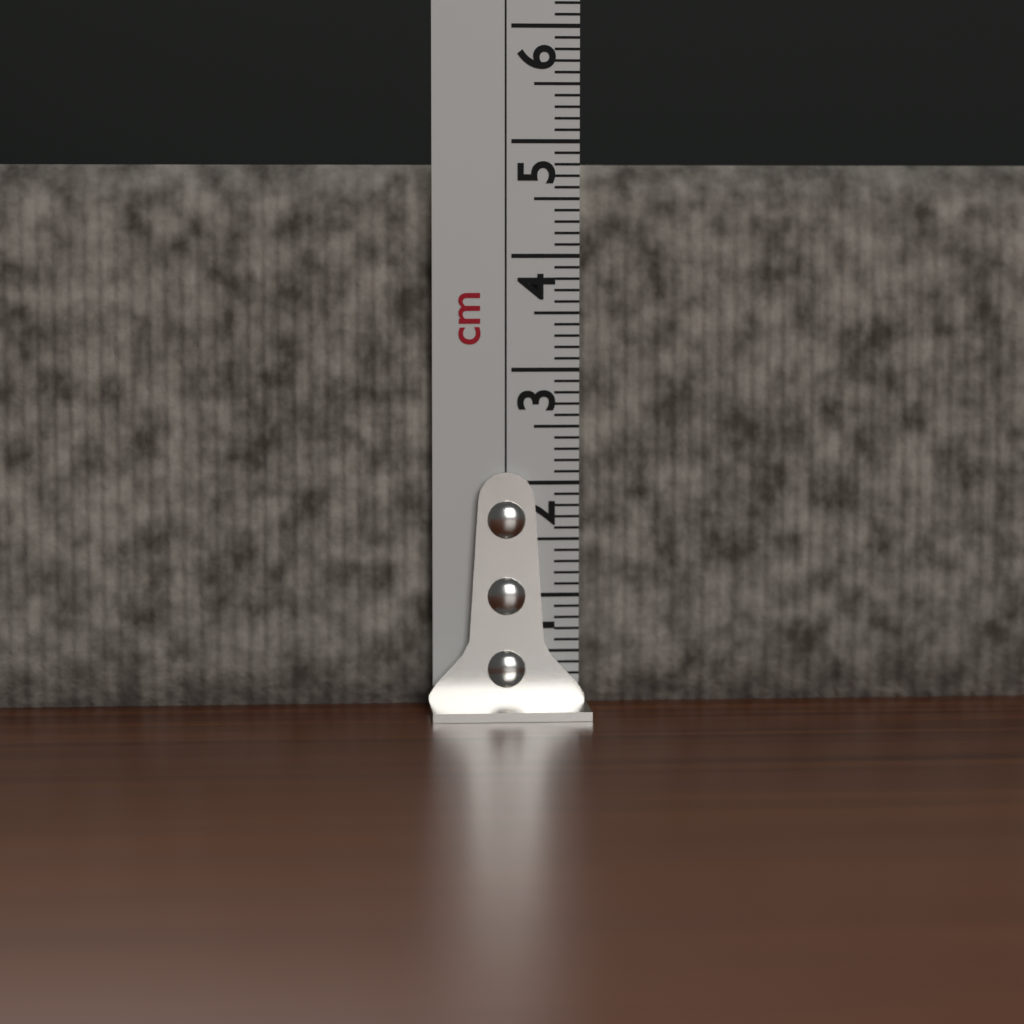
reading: 4.8 cm
